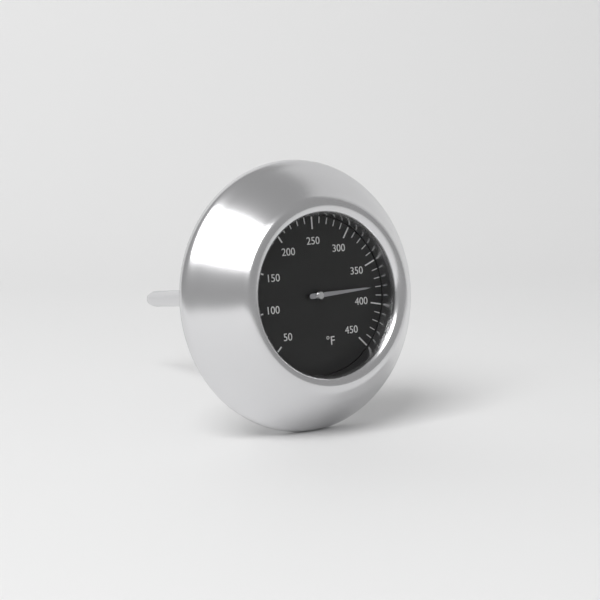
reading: 380 °F
